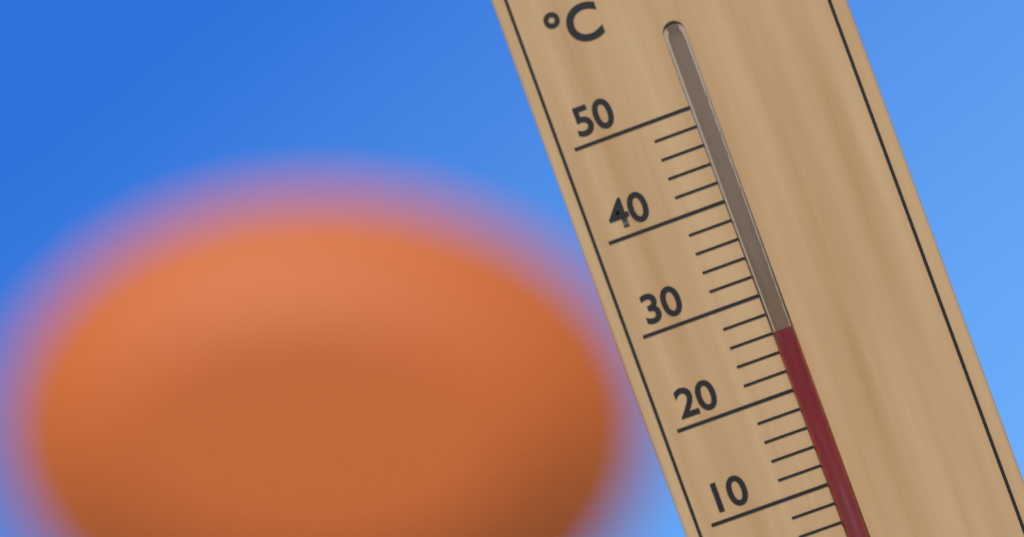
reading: 26 °C
